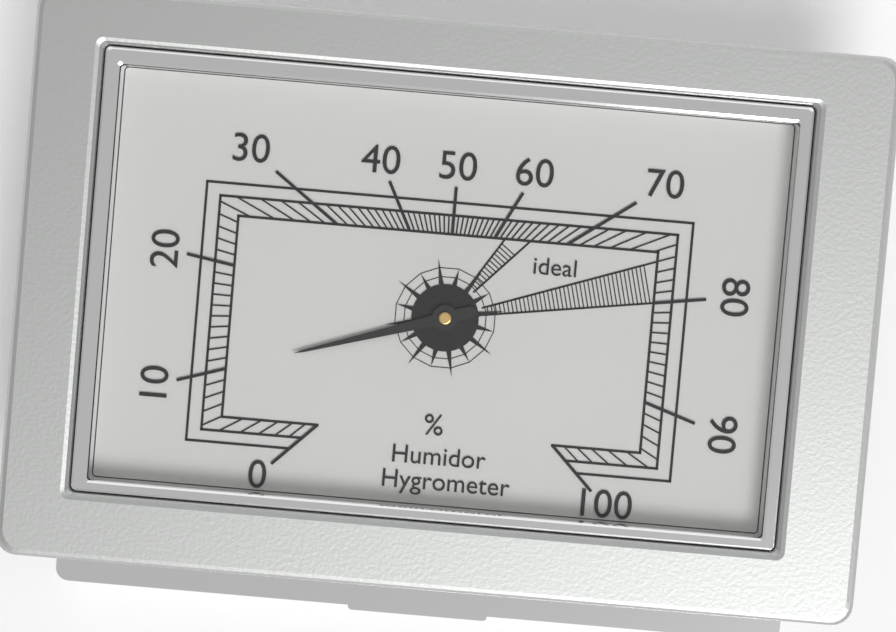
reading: 10 %
